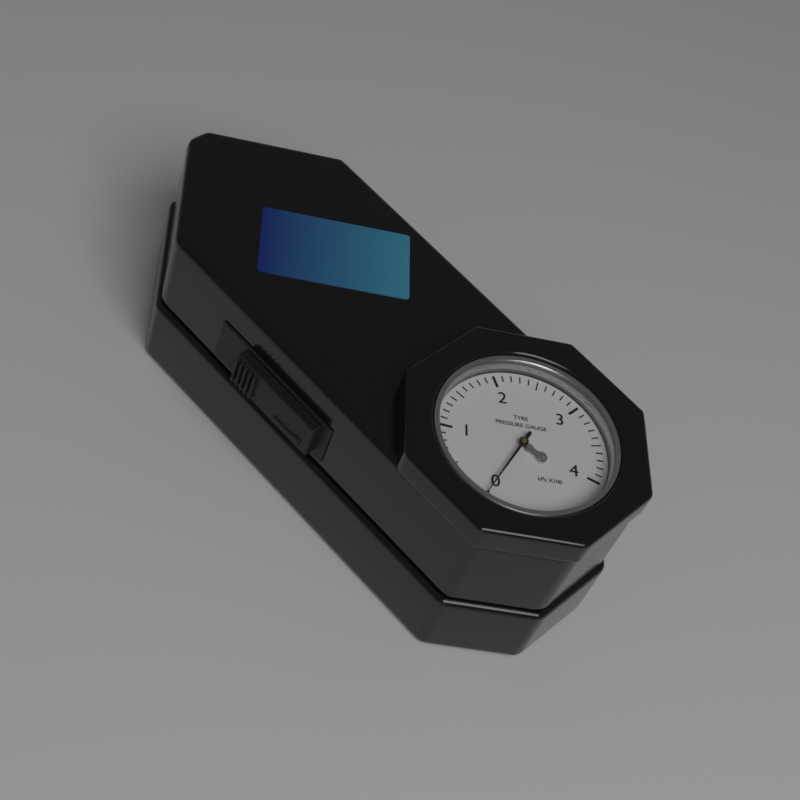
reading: 0 kPa
